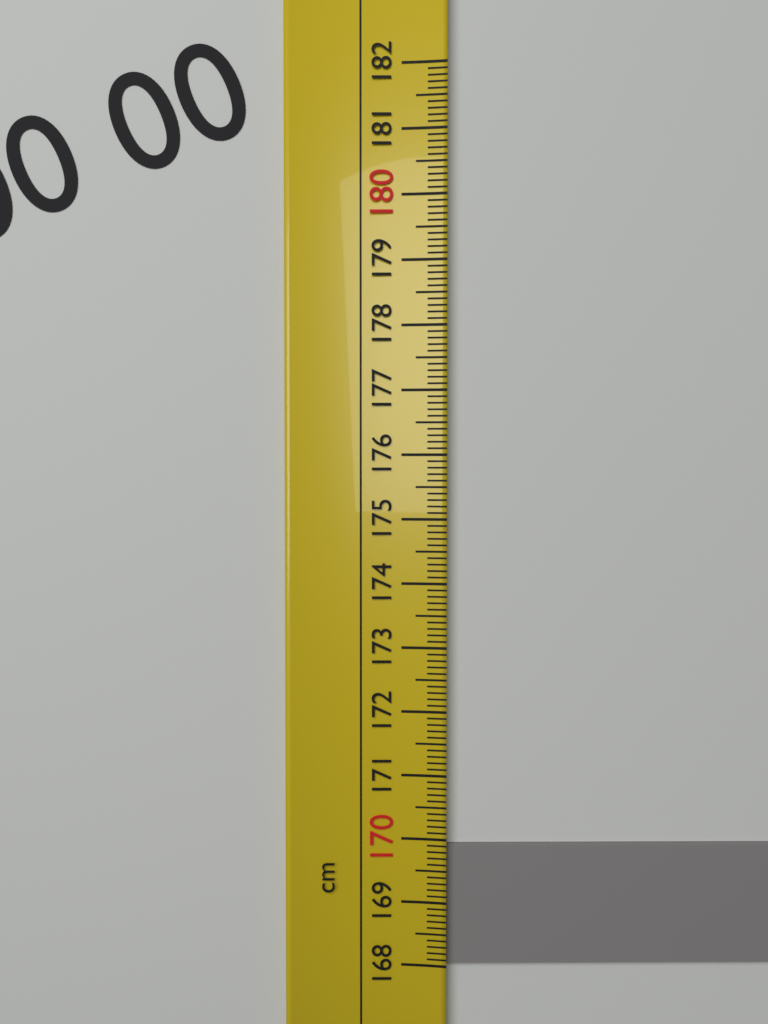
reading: 169.9 cm
